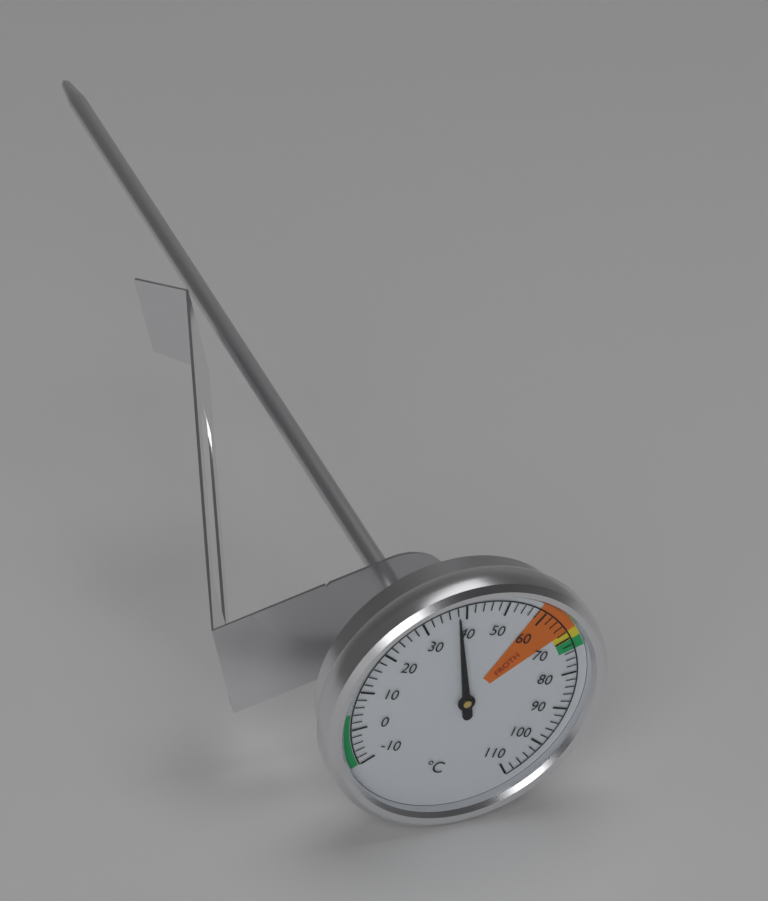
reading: 38 °C
